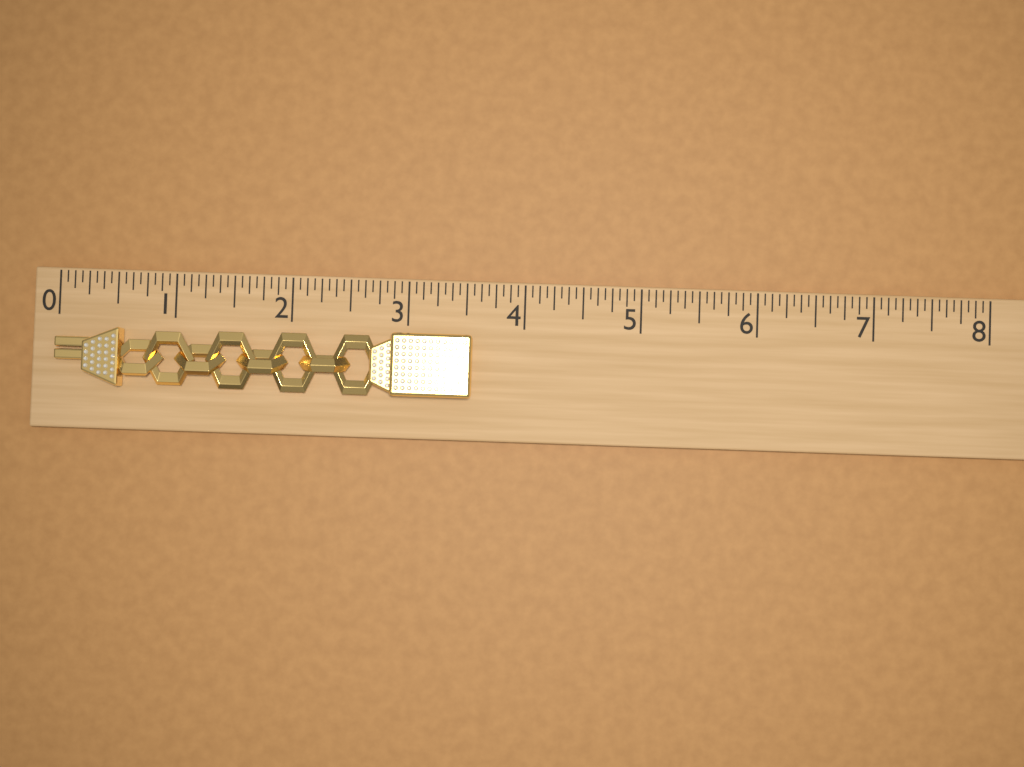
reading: 3.5625 (no unit)
